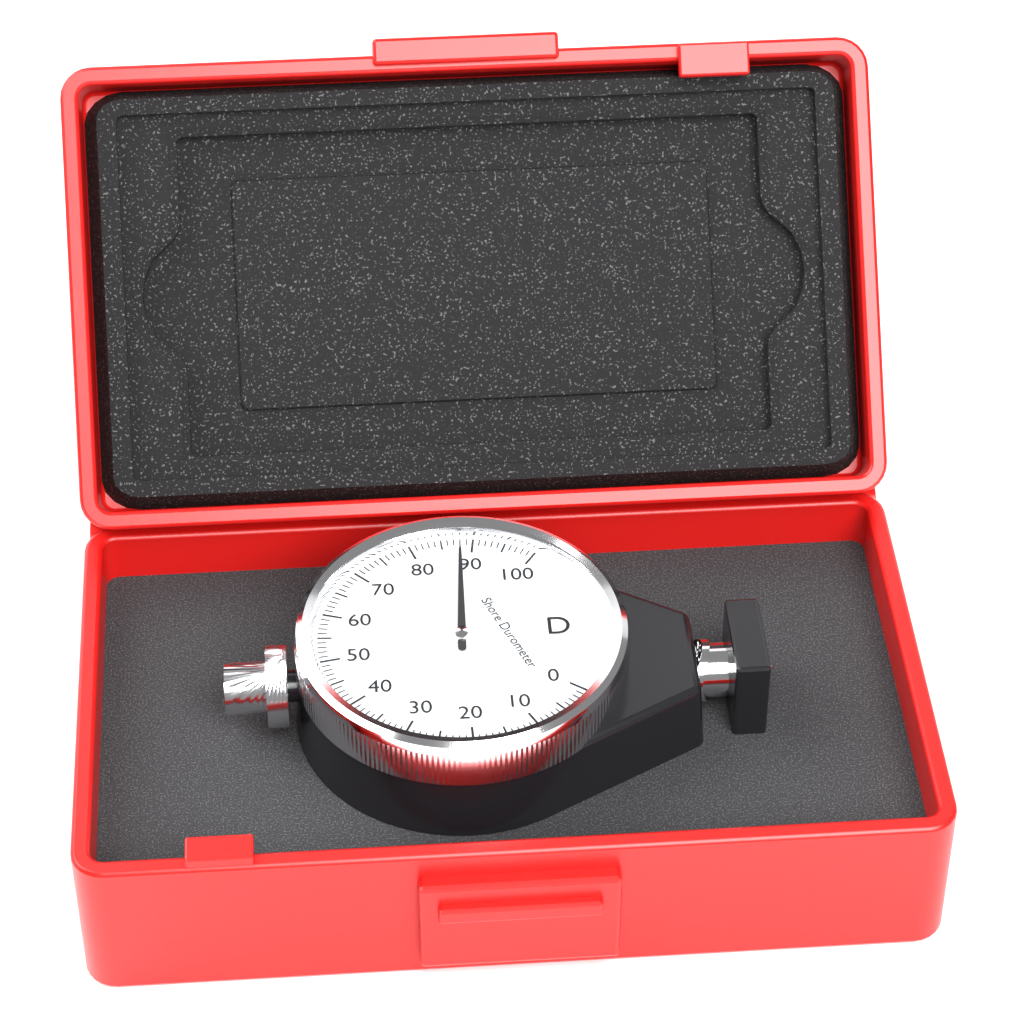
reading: 88 Shore D
